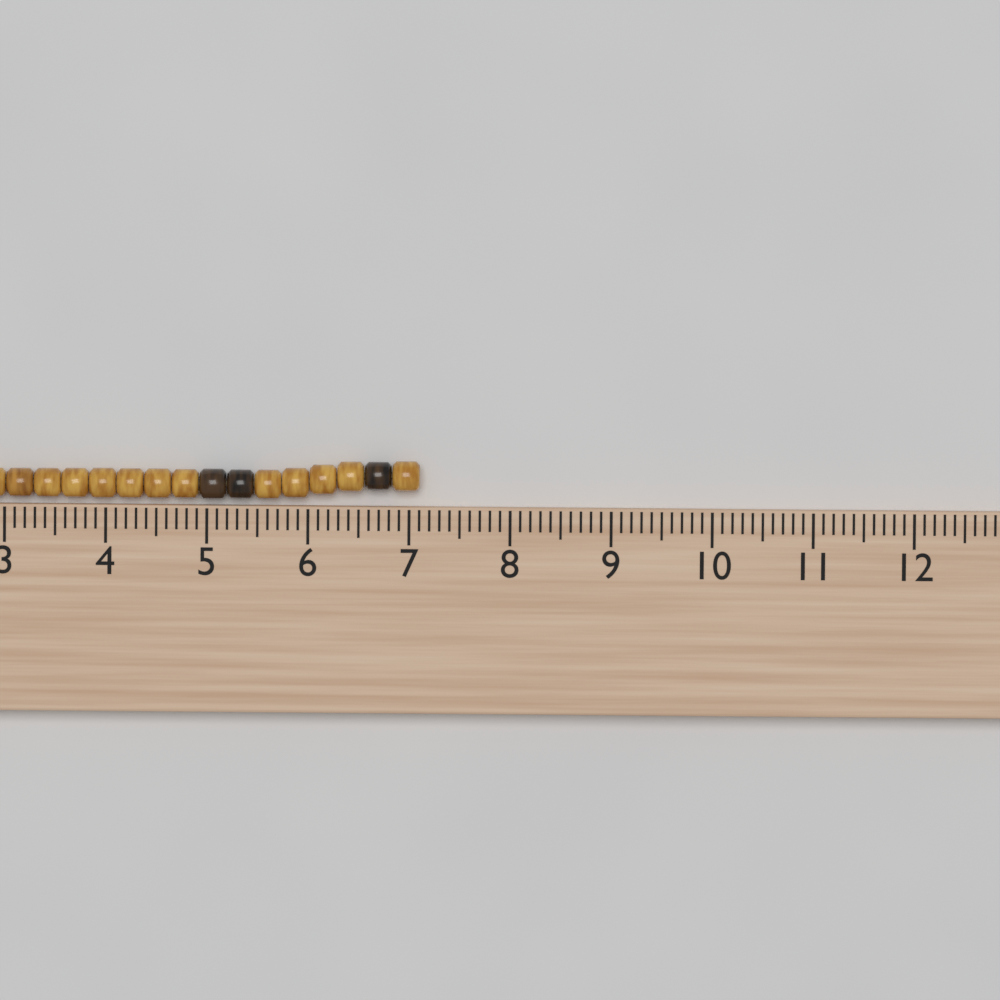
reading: 7.1 cm
